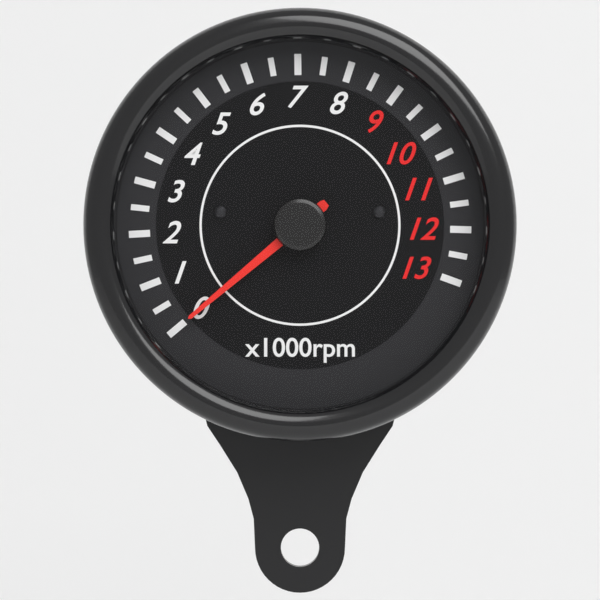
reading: 0 rpm
